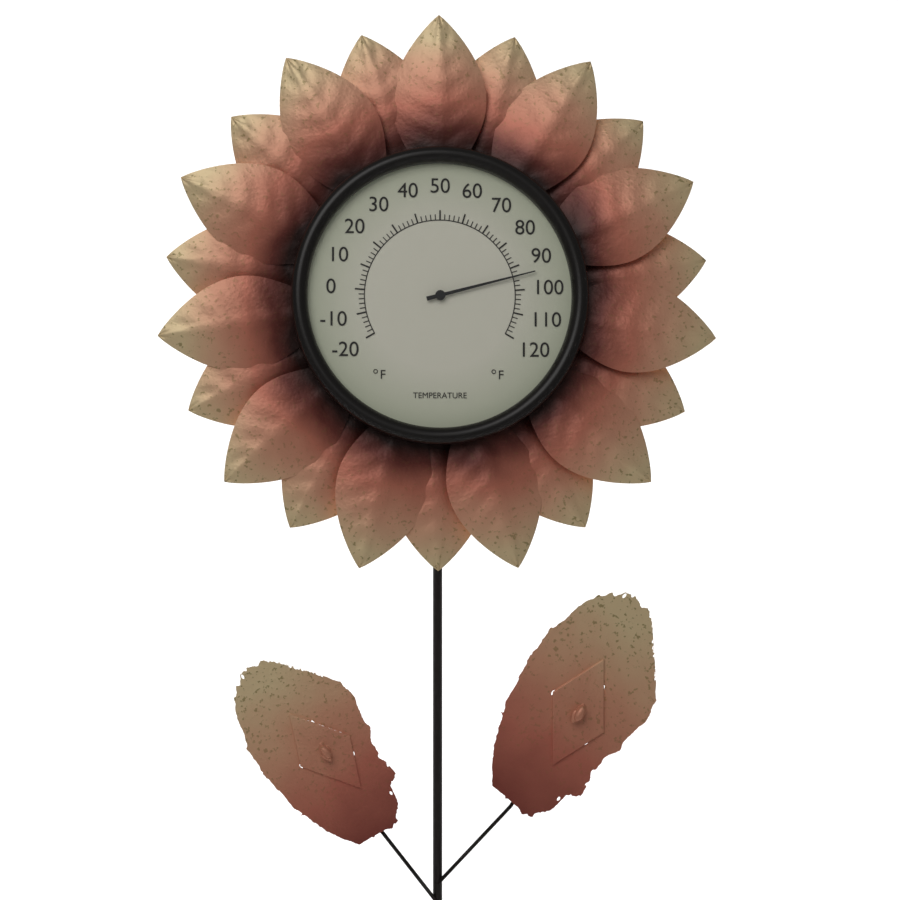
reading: 94 °F
